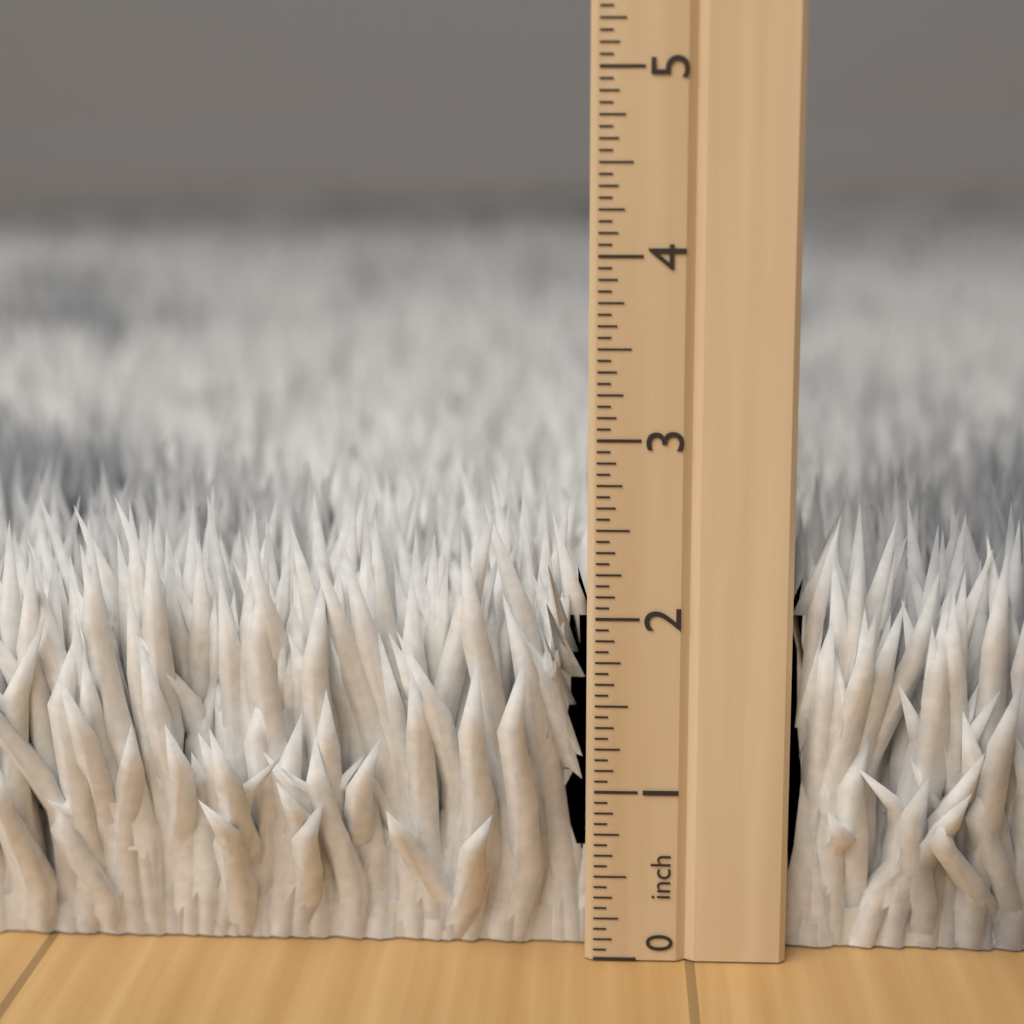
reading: 2.6875 inch
